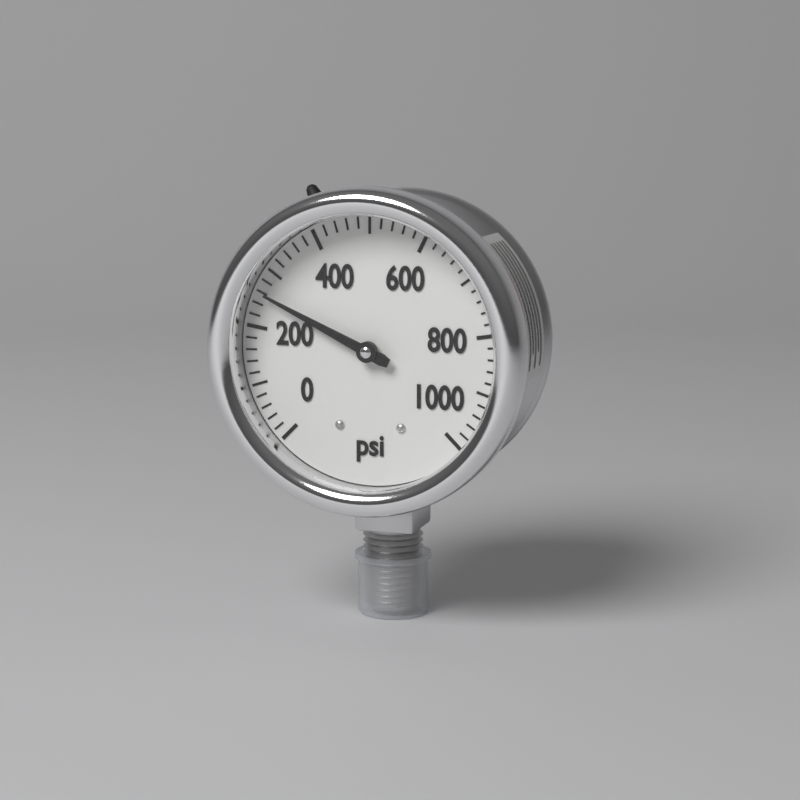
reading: 260 psi
